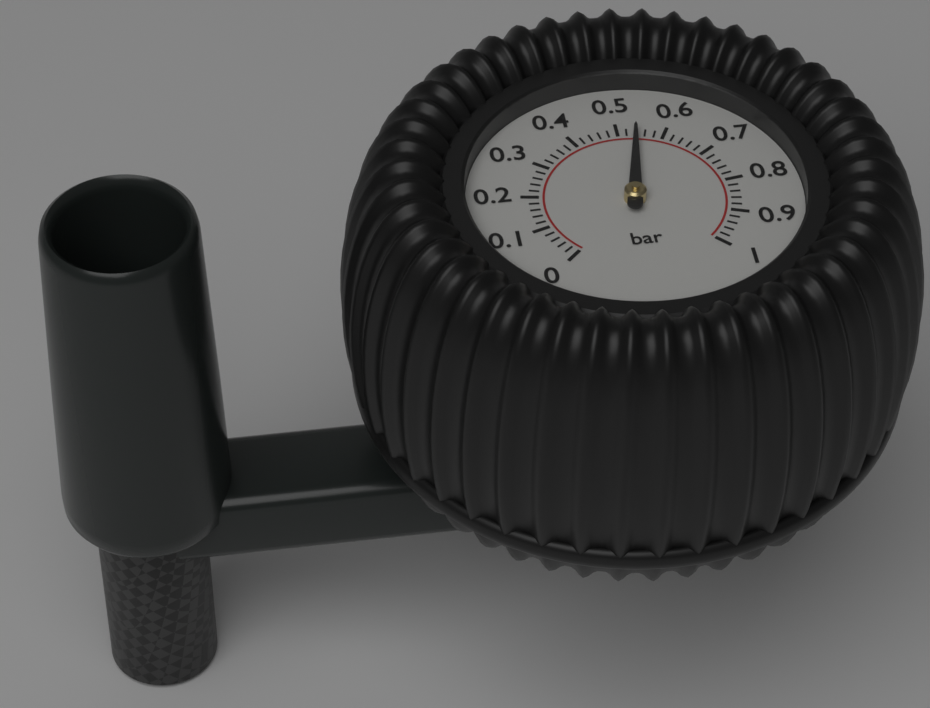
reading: 0.54 bar
